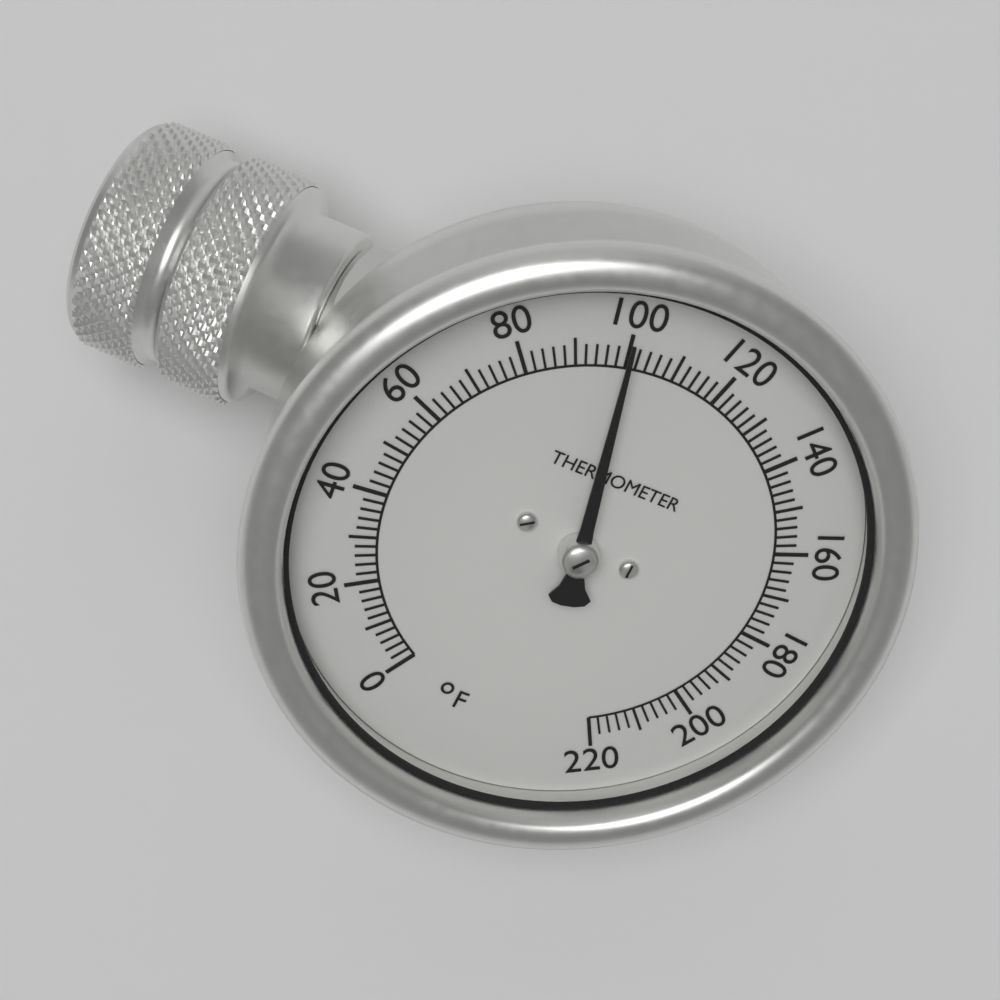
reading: 100 °F
